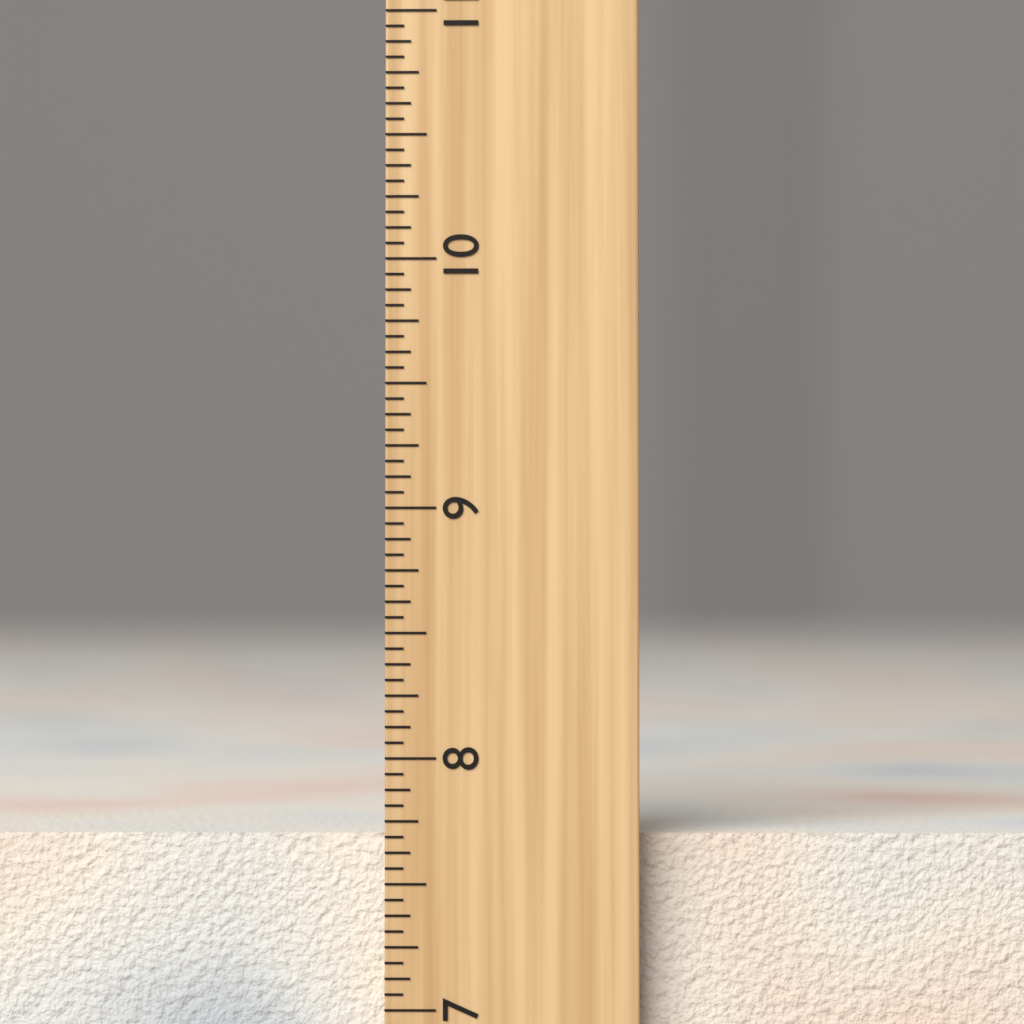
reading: 7.6875 inch
